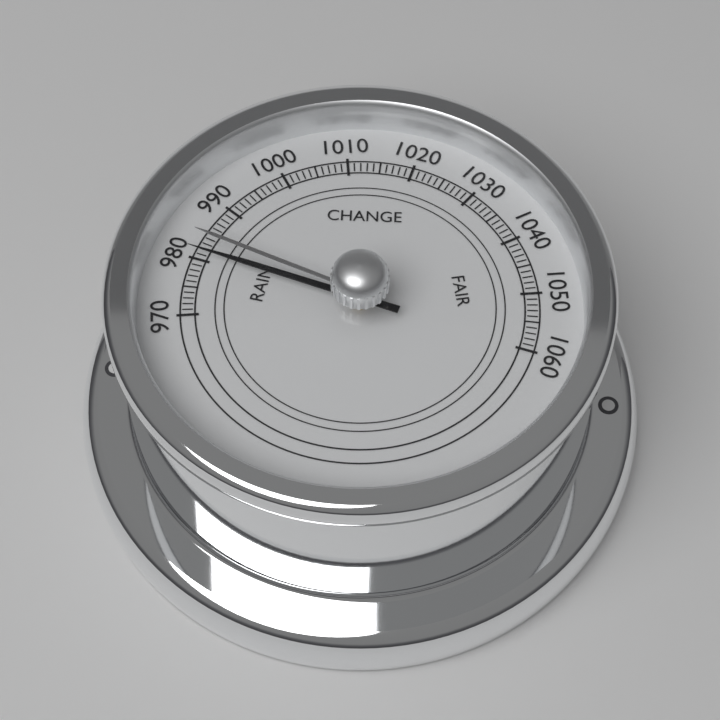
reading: 981 (no unit)
